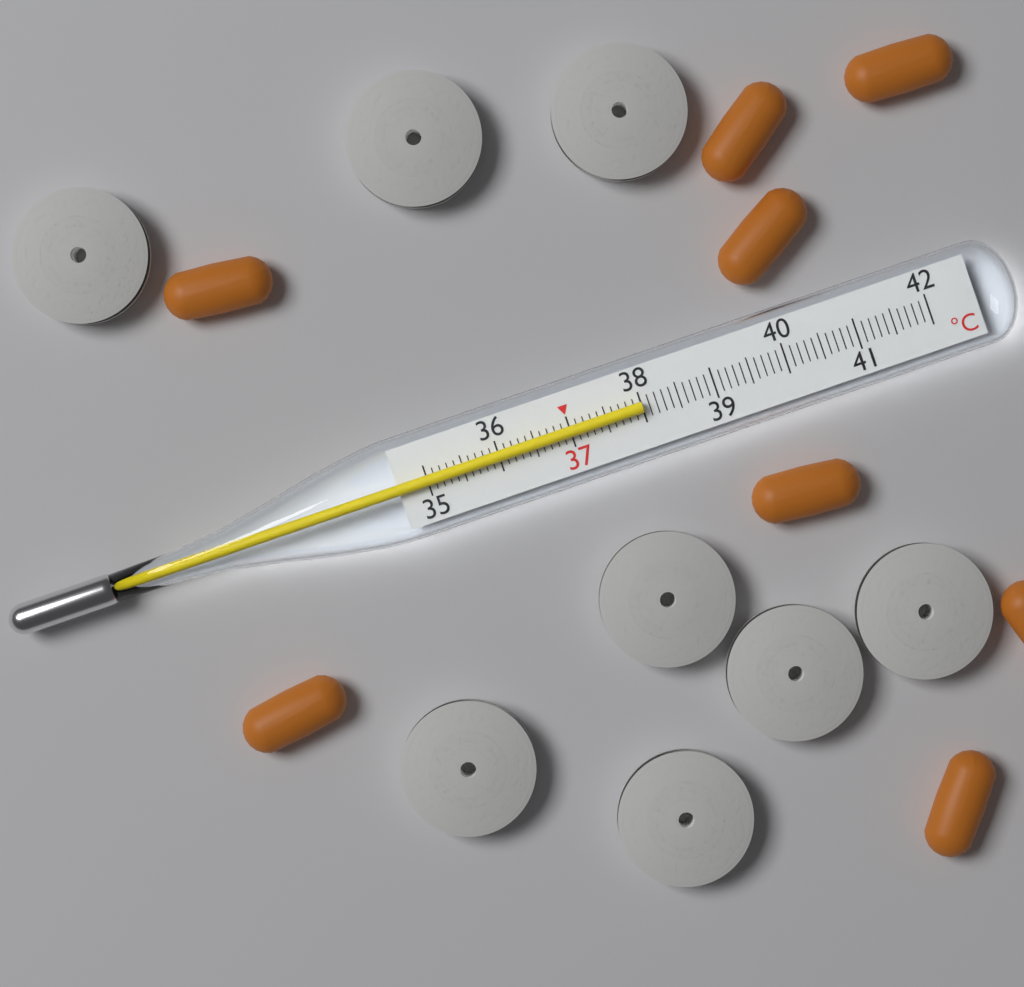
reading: 38.0 °C
